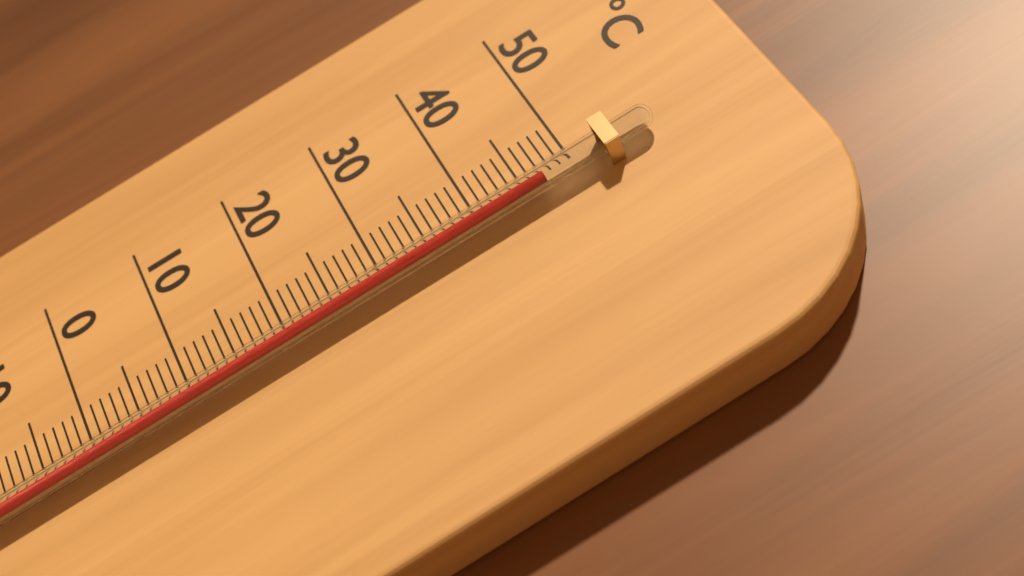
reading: 47 °C
